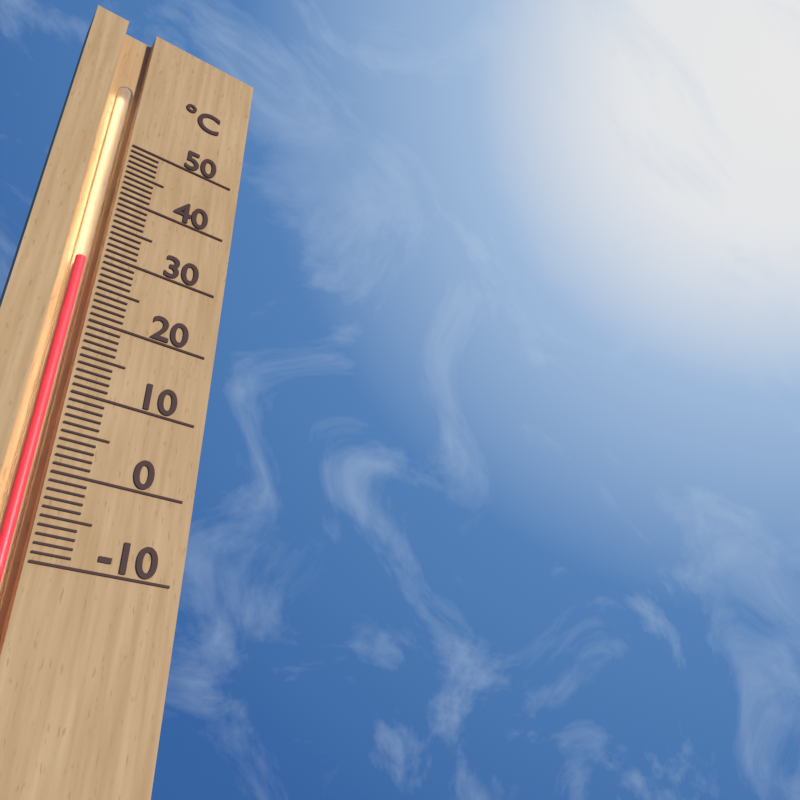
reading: 29 °C
